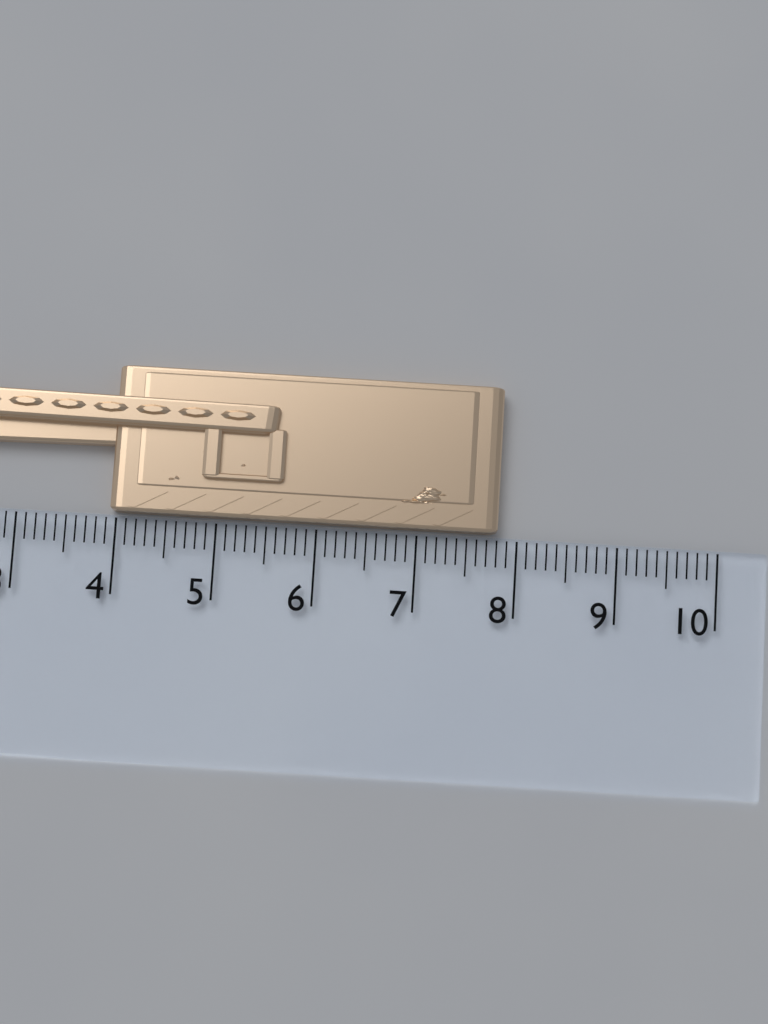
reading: 7.8 cm
